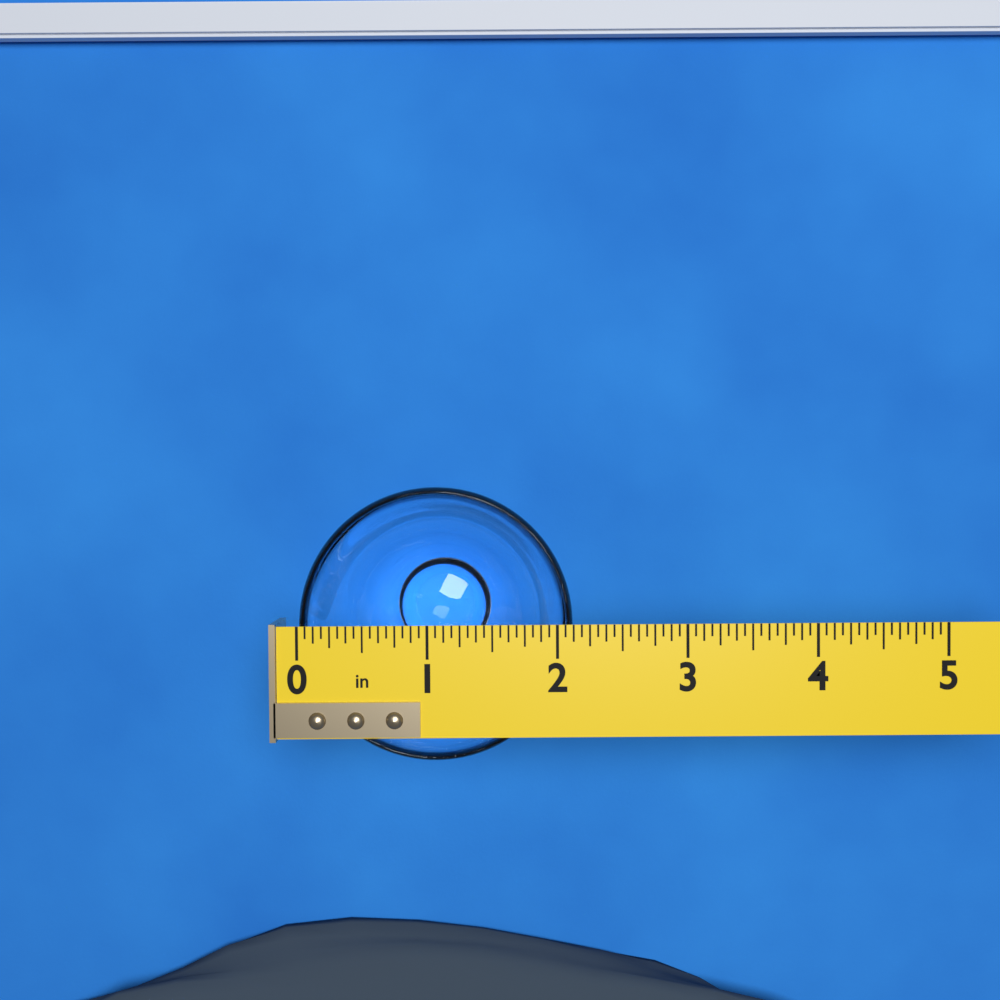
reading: 2.1250 in
